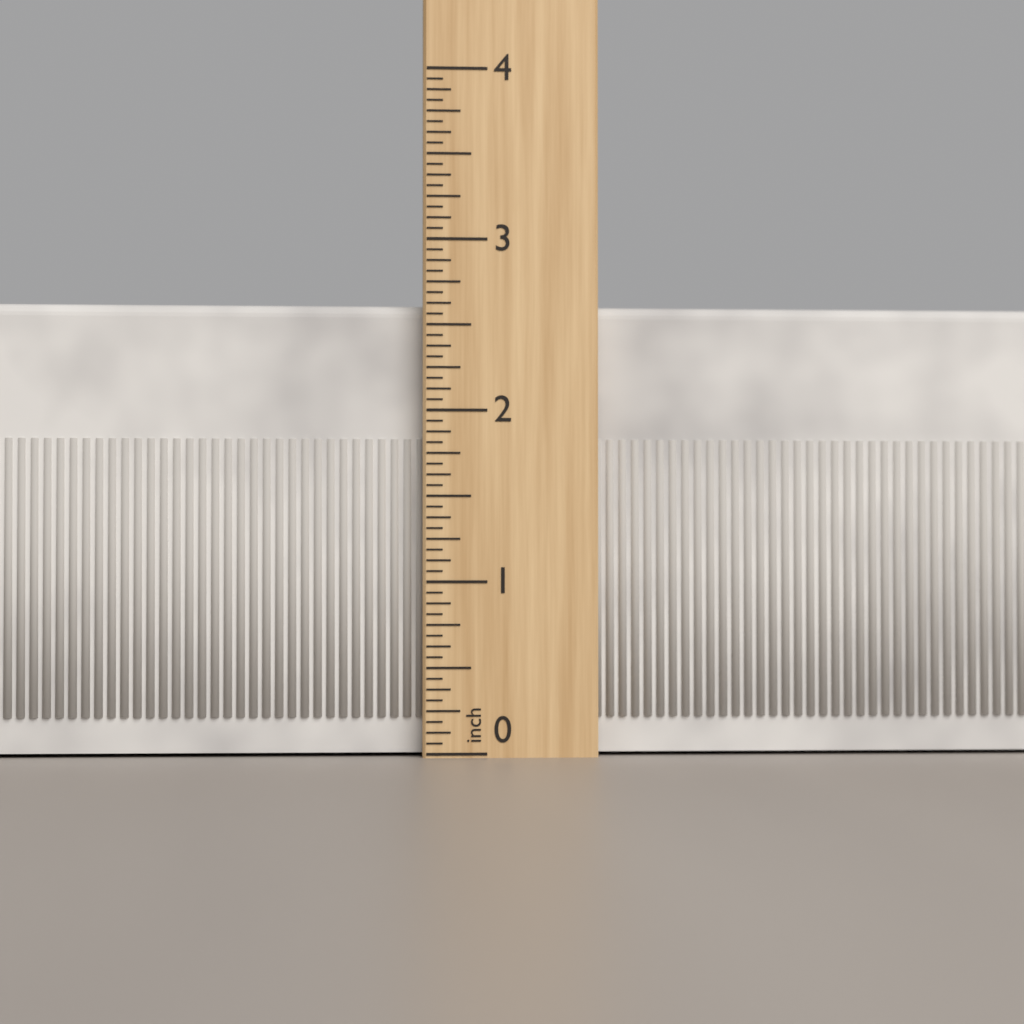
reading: 2.6250 inch
